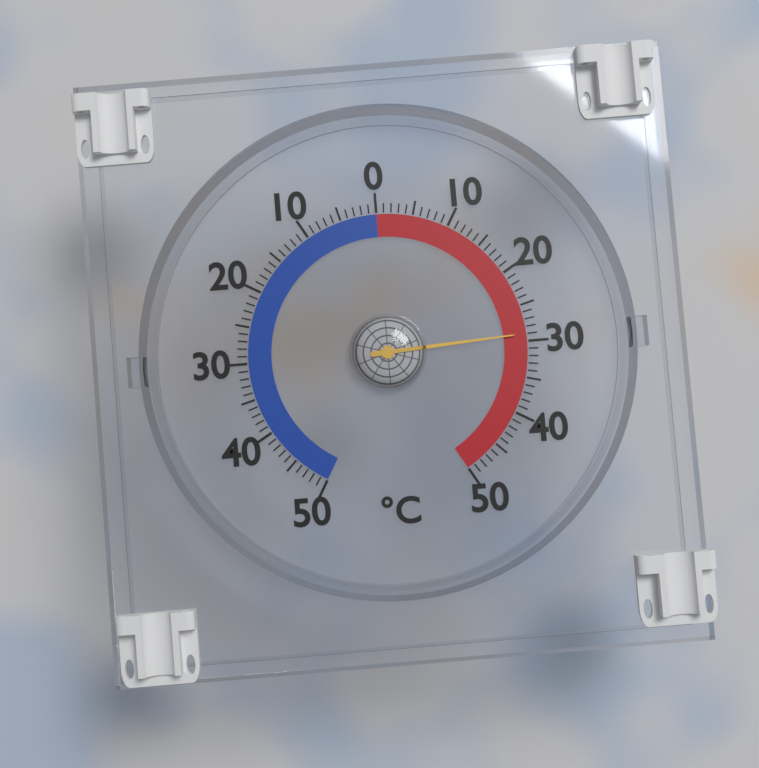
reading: 29 °C
